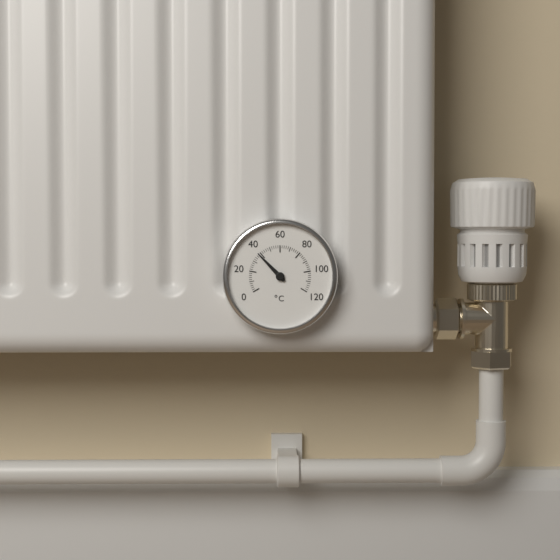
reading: 38 °C
